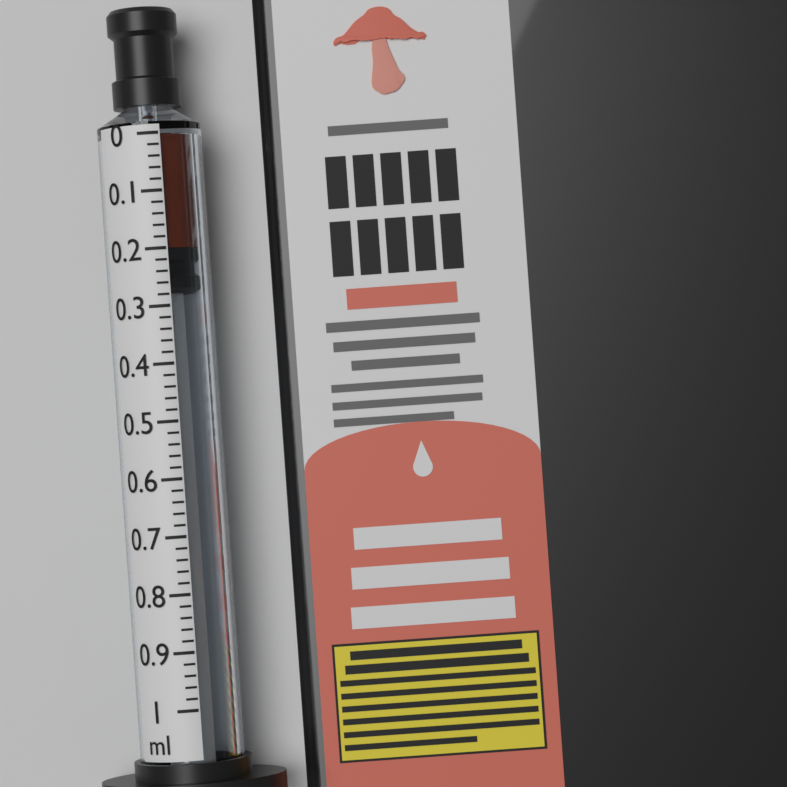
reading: 0.20 ml
